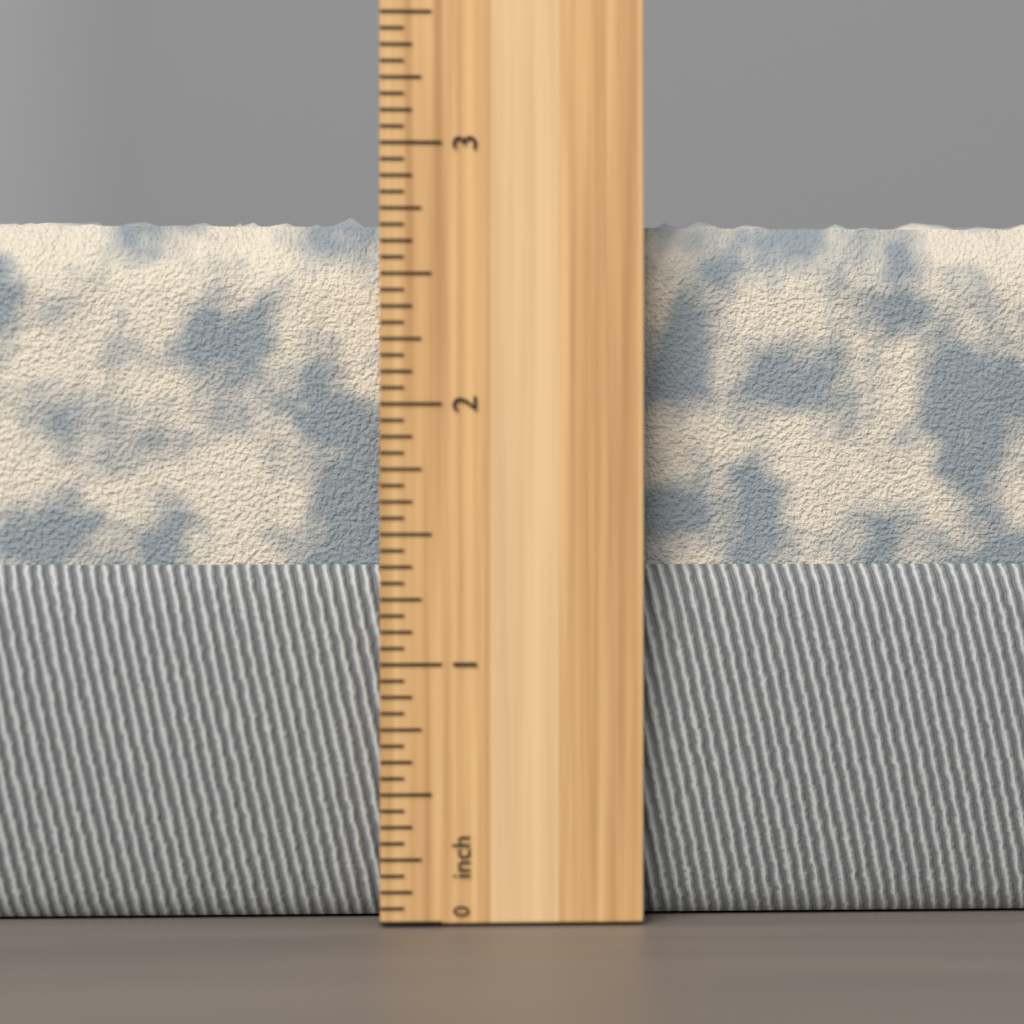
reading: 2.7500 inch
